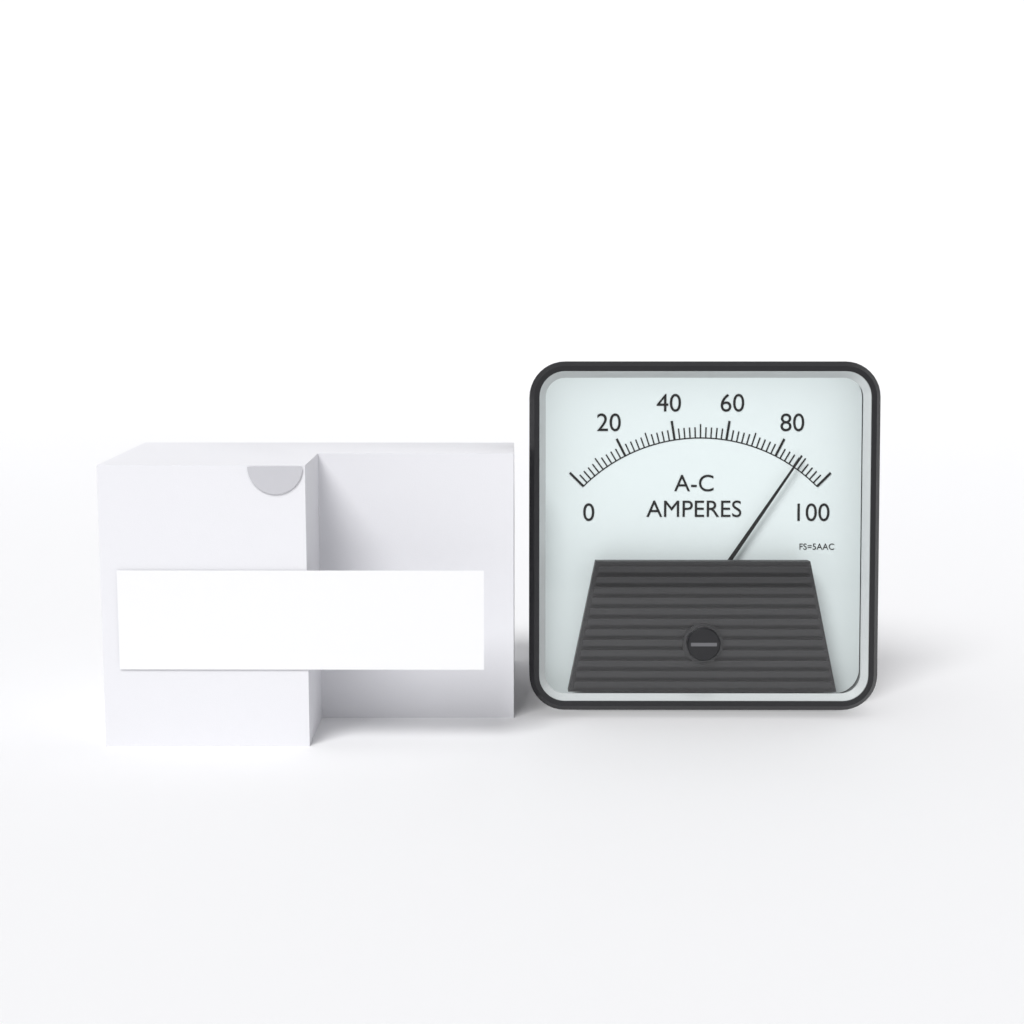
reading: 88 A
